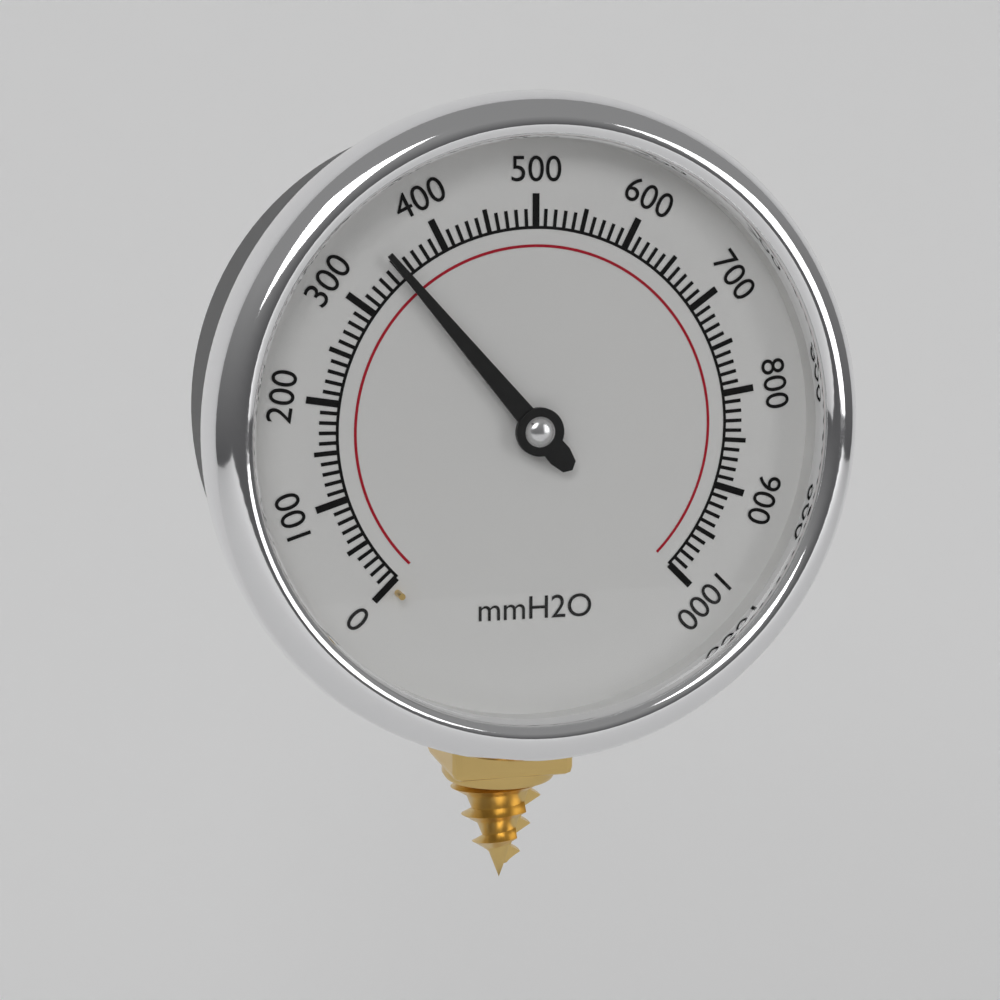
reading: 350 mmH2O
